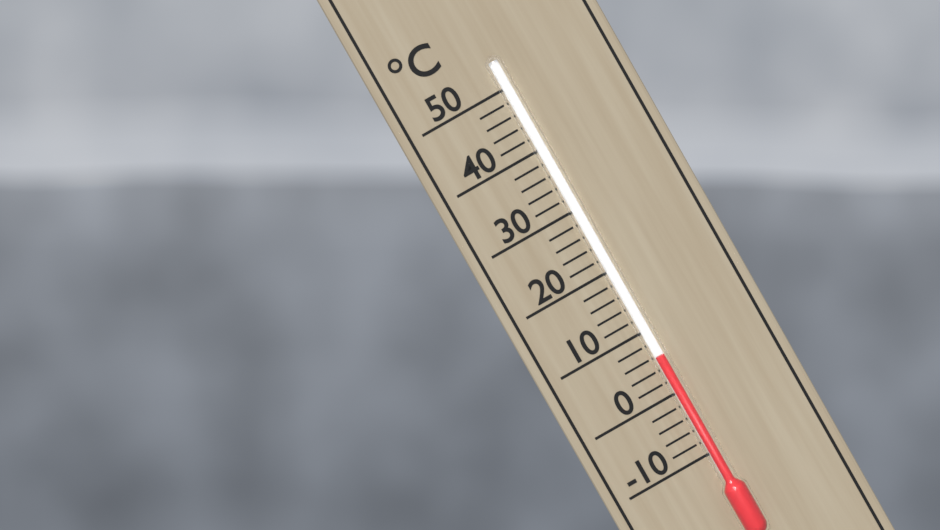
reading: 6 °C
